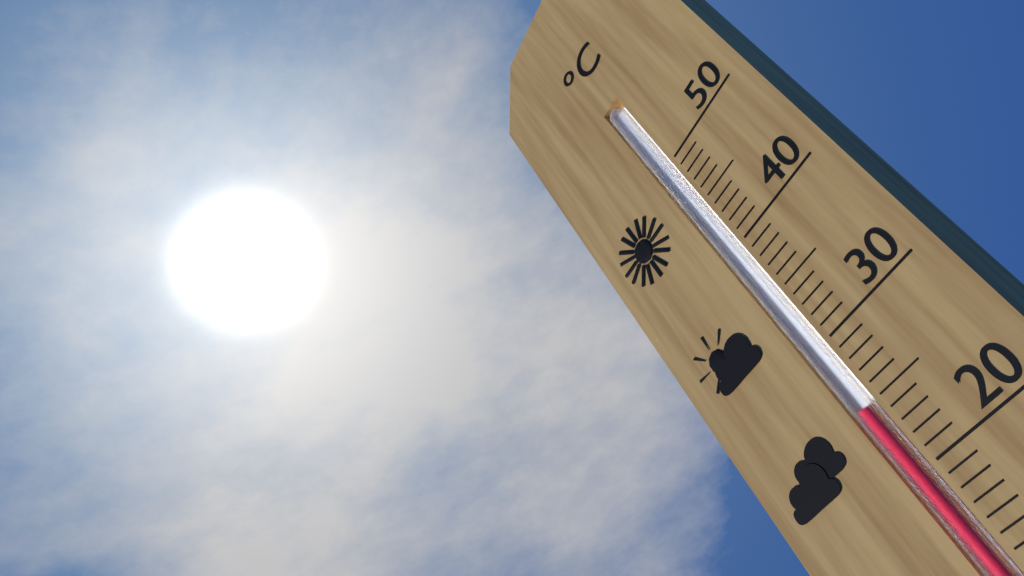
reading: 25 °C
